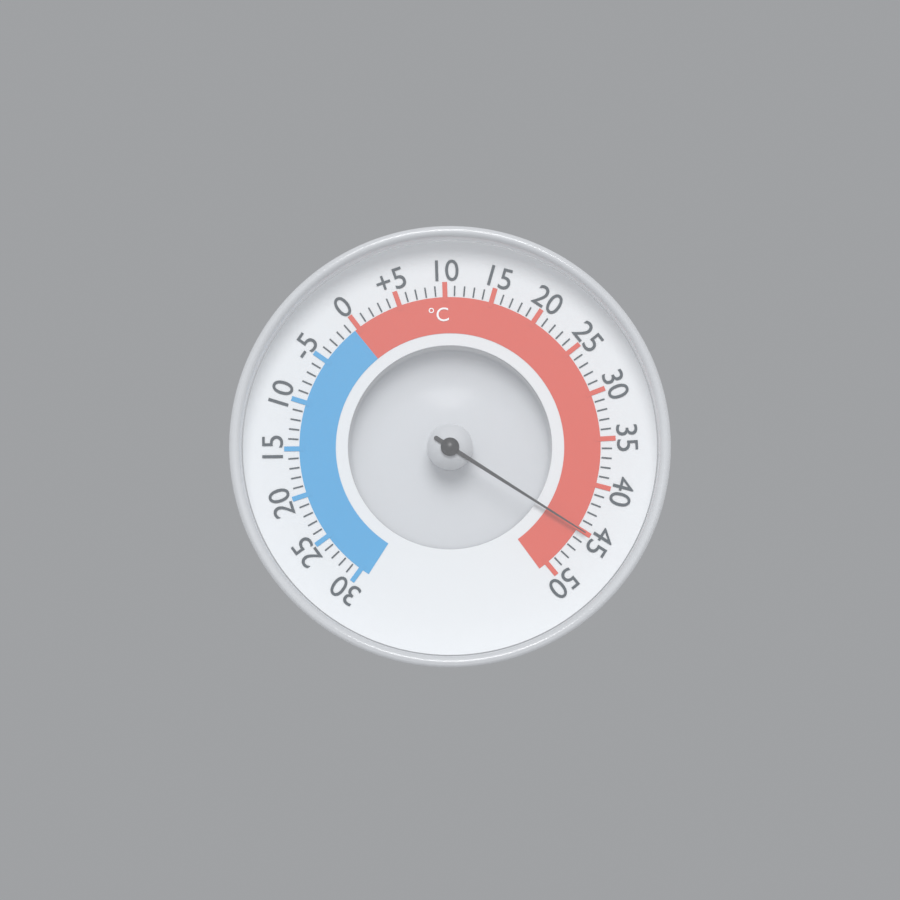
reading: 45 °C
